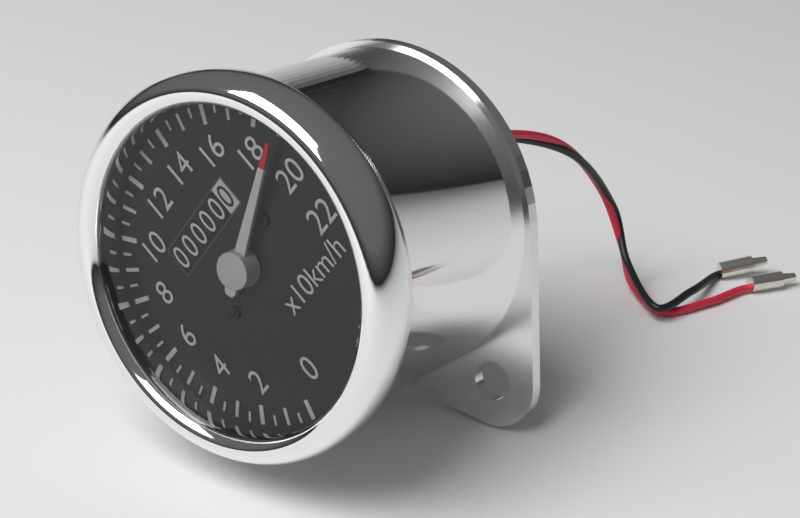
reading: 190 km/h
